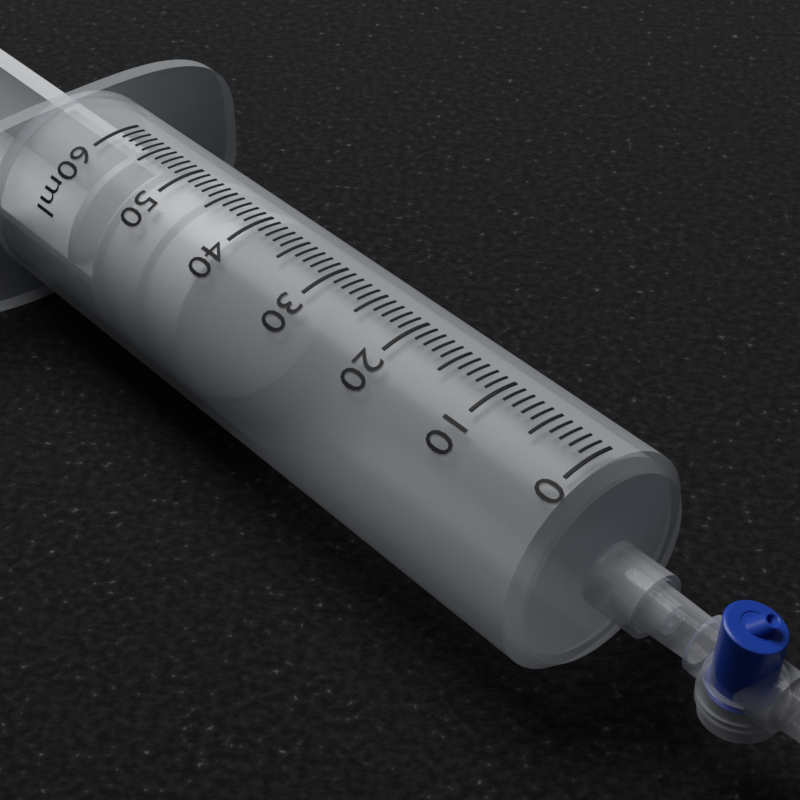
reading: 40 ml
